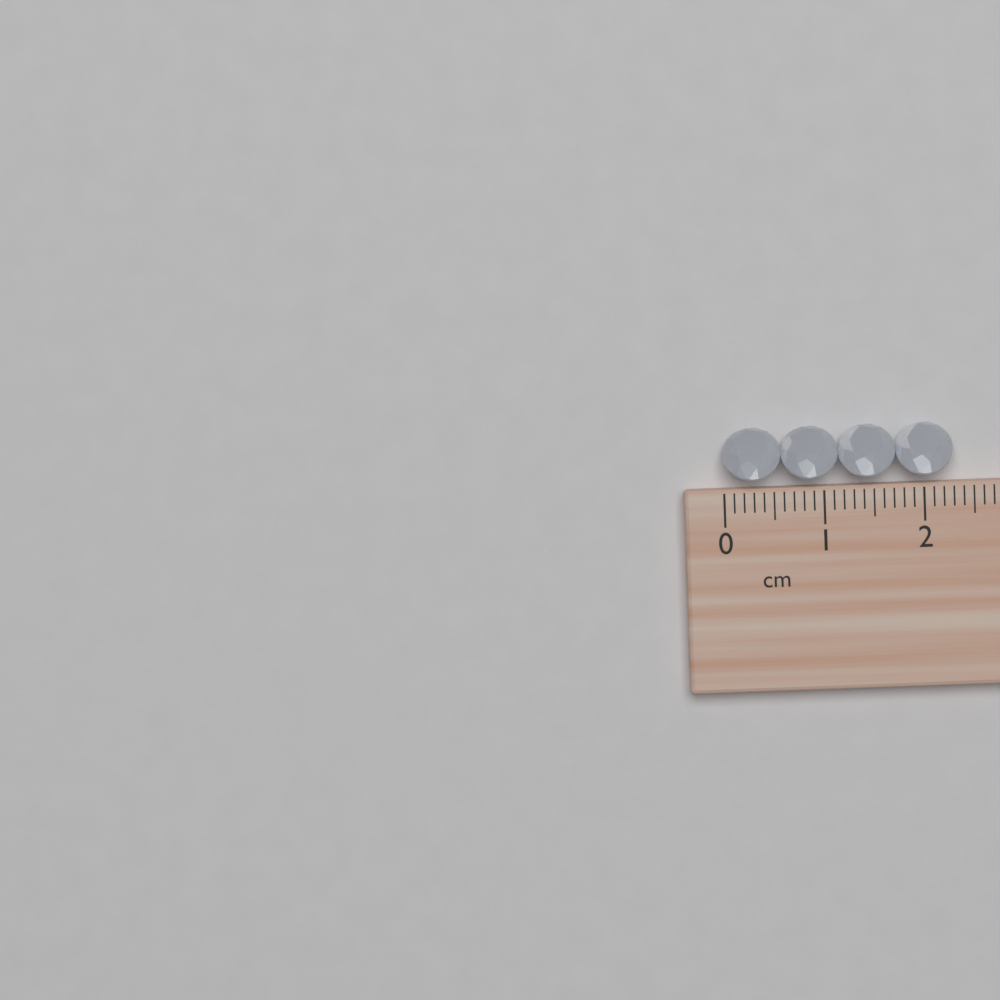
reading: 2.3 cm
